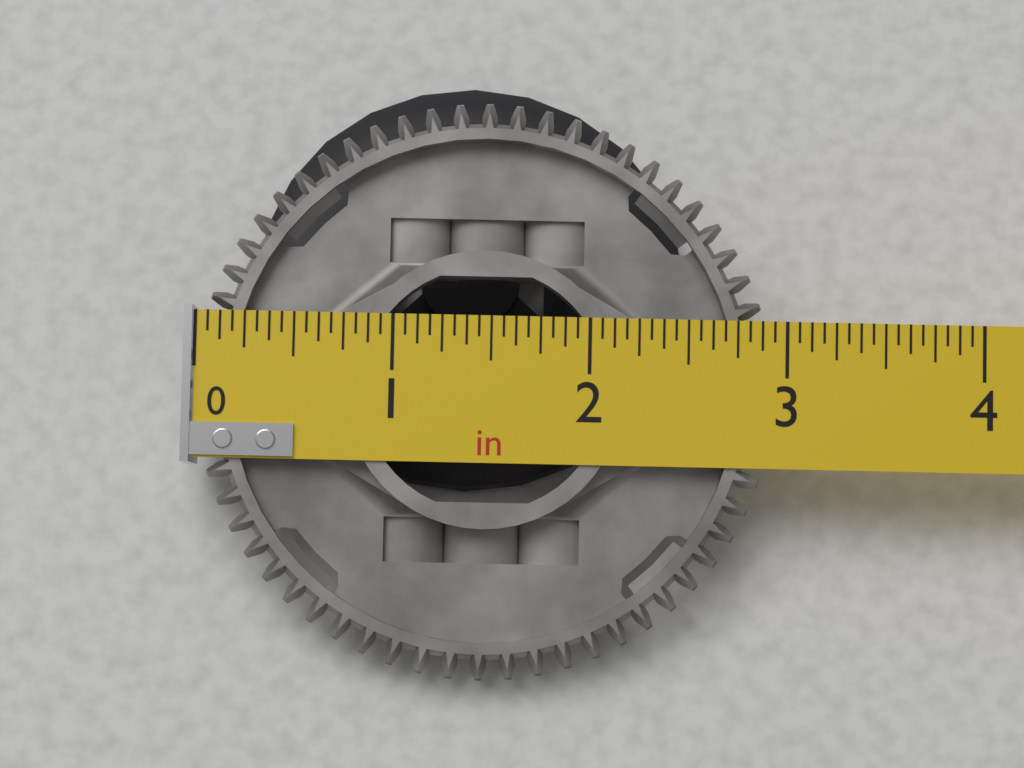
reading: 2.9375 in
